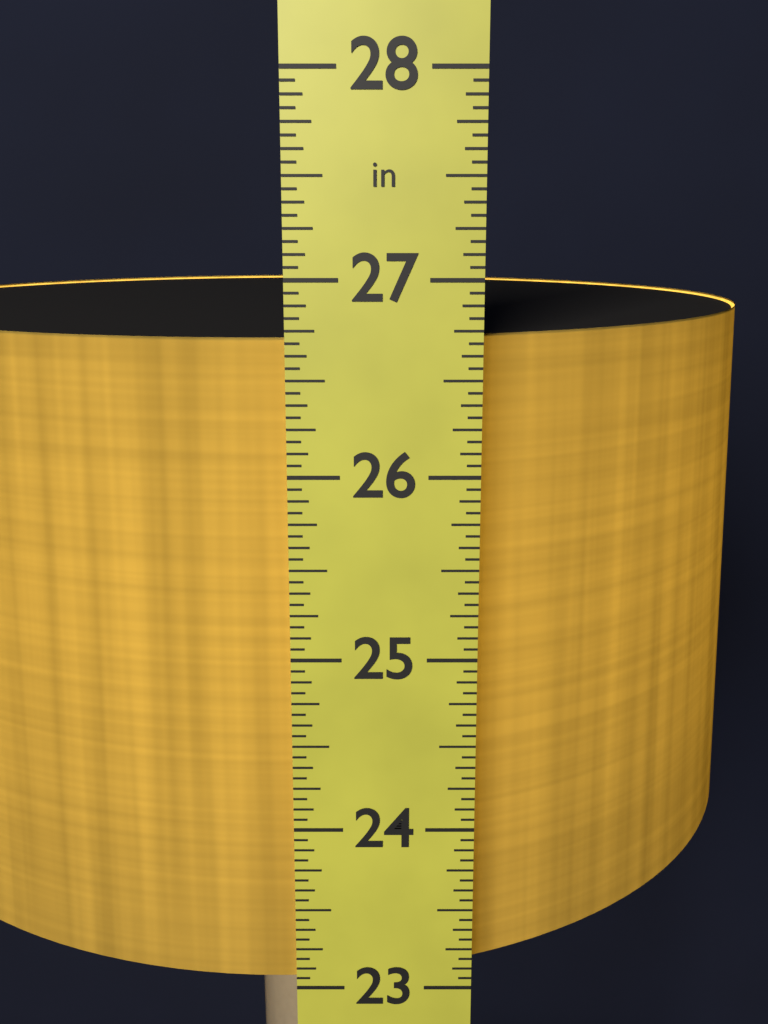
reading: 26.7000 in
